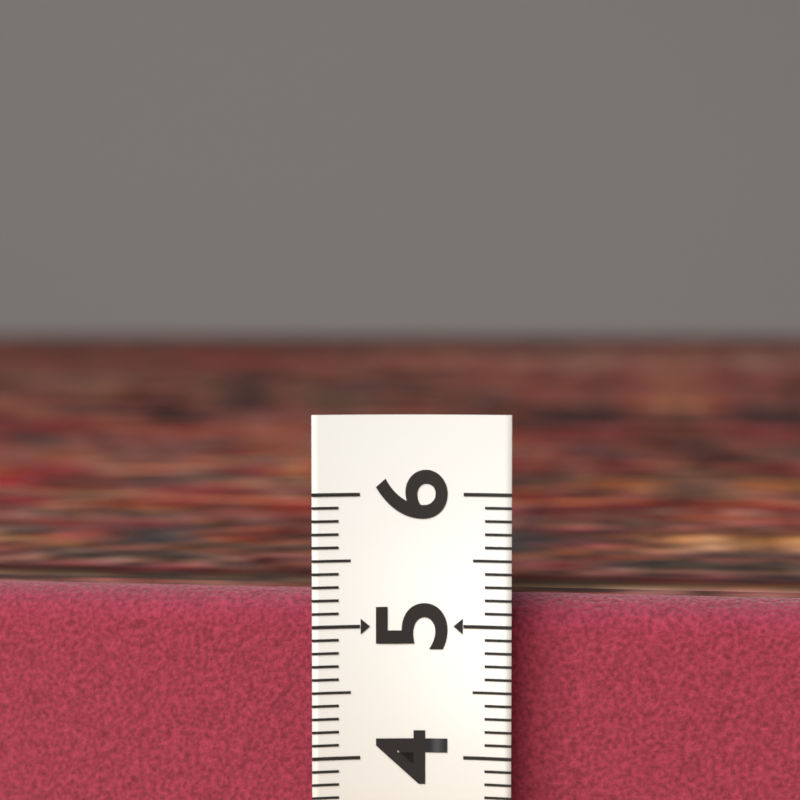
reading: 5.2 (no unit)
